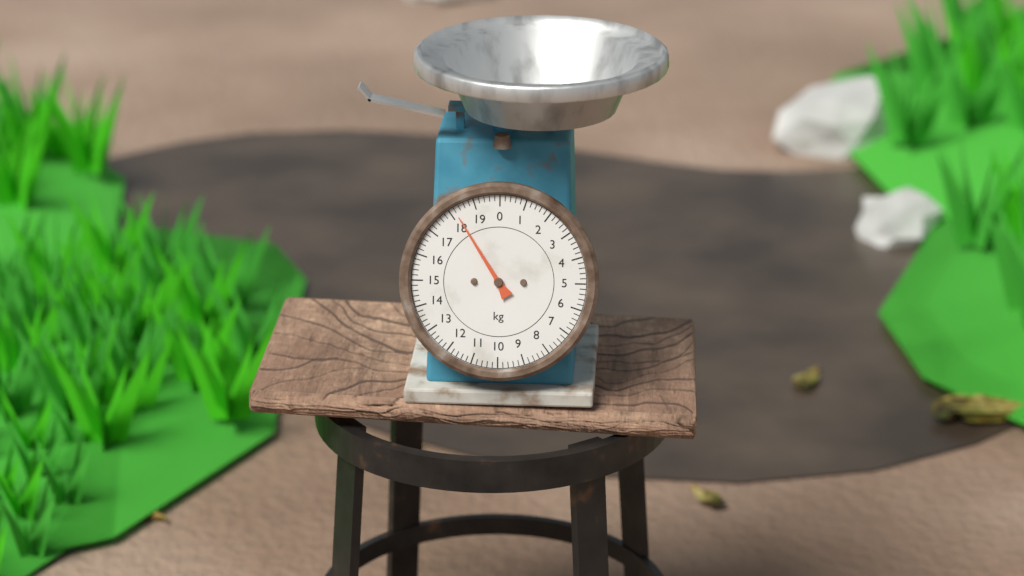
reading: 18.2 kg
